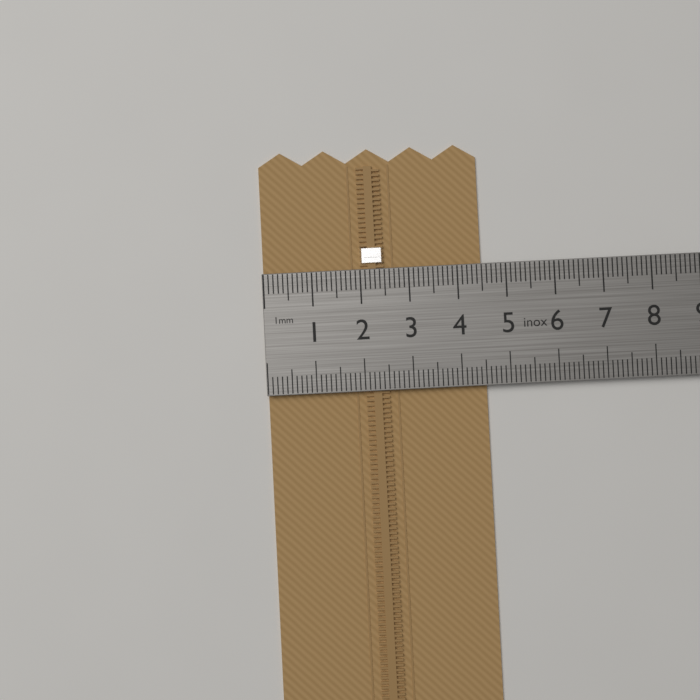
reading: 4.5 cm
